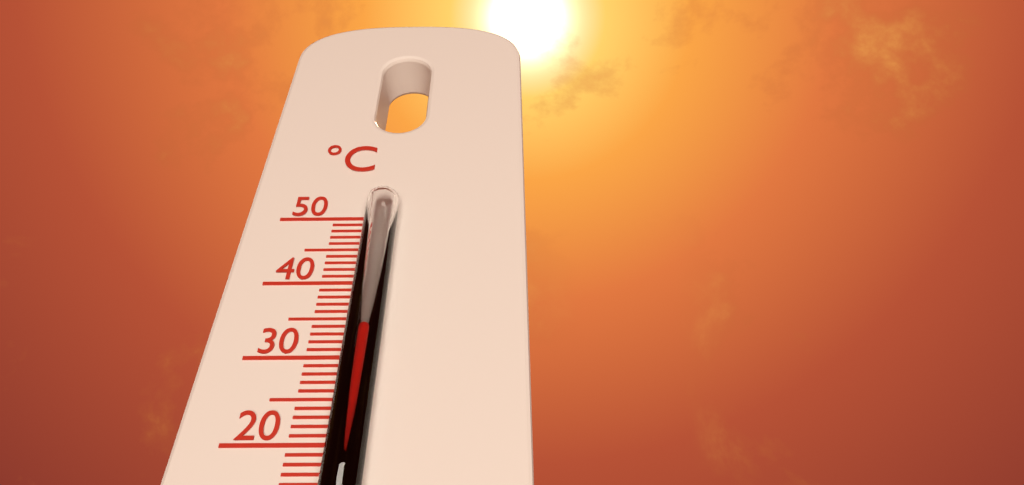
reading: 33 °C
